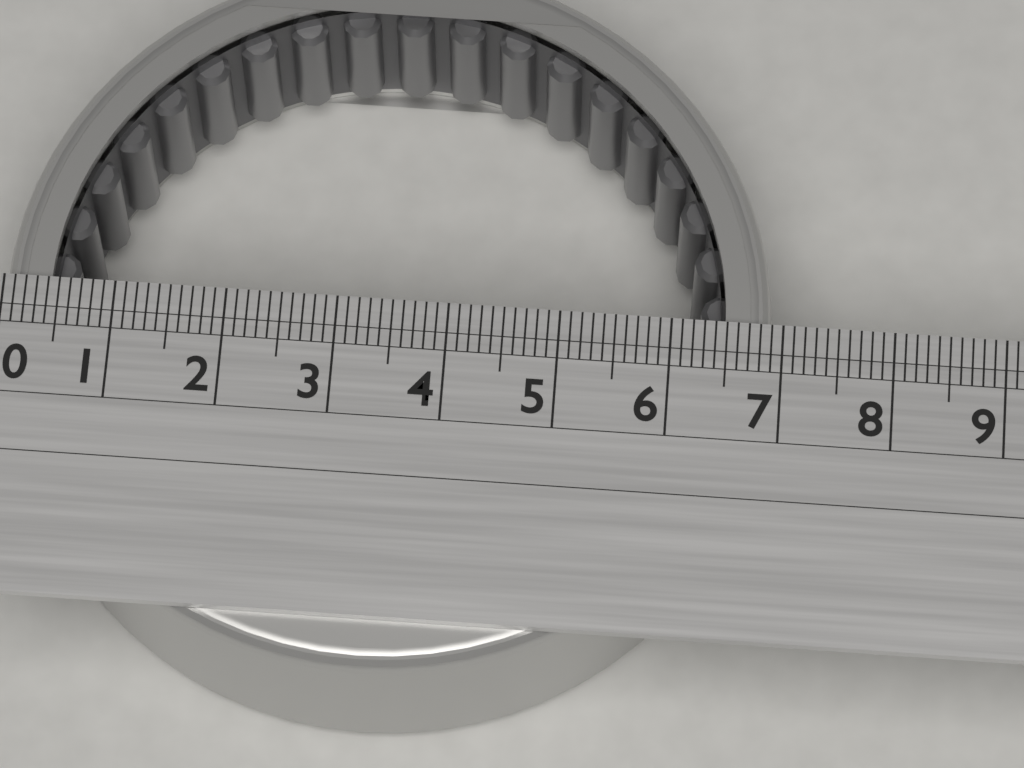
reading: 6.9 (no unit)
